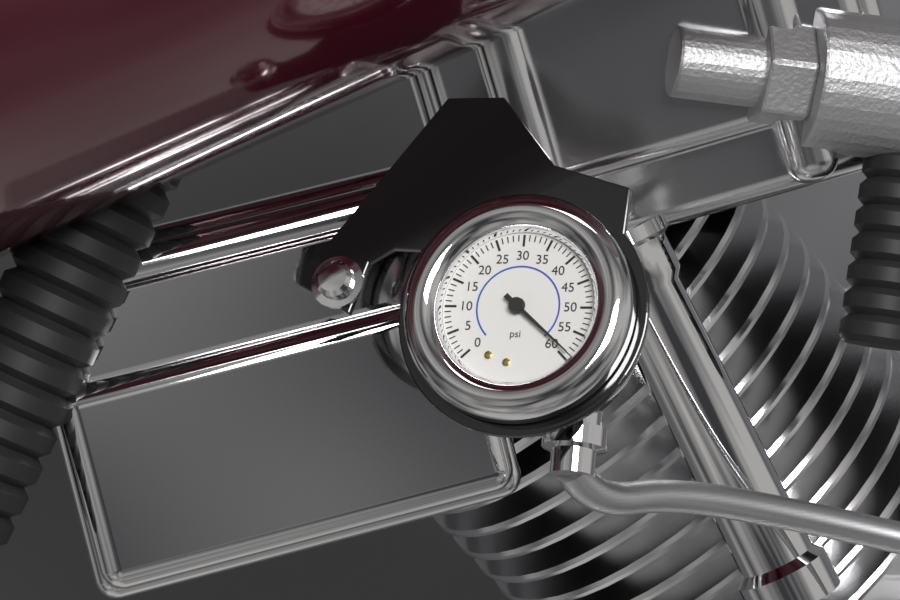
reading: 59 psi
